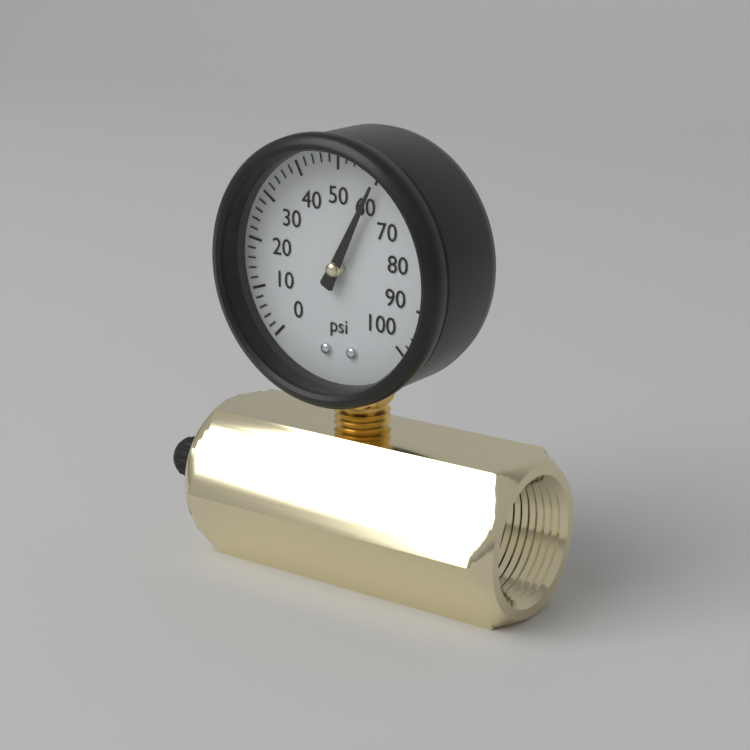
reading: 60 psi
